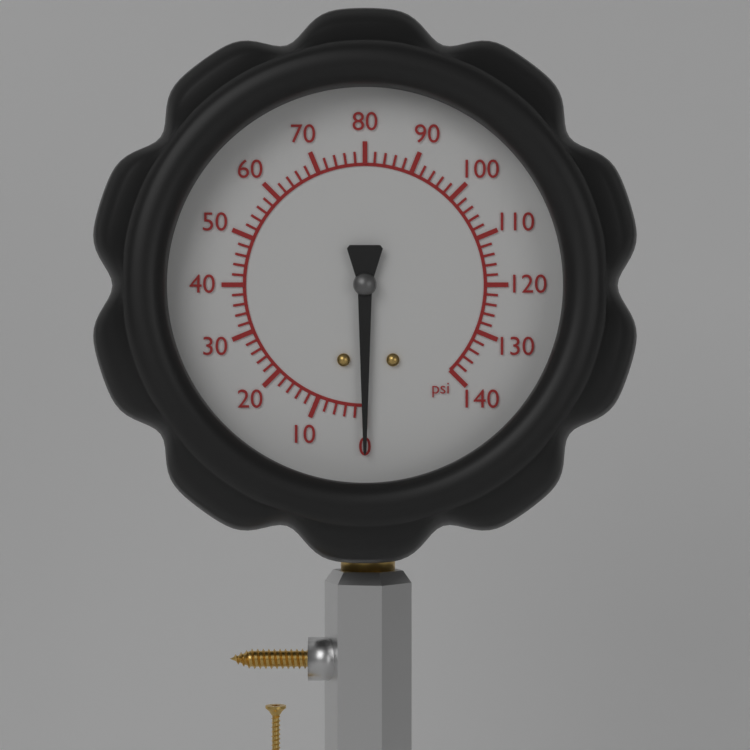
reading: 0 psi
